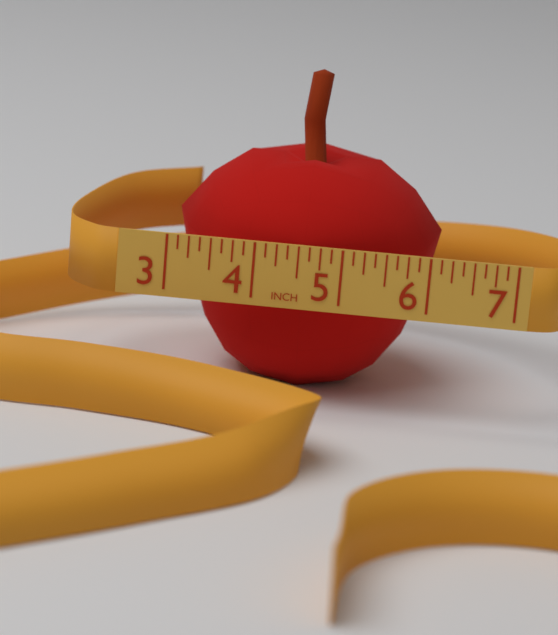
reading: 6.125 in
